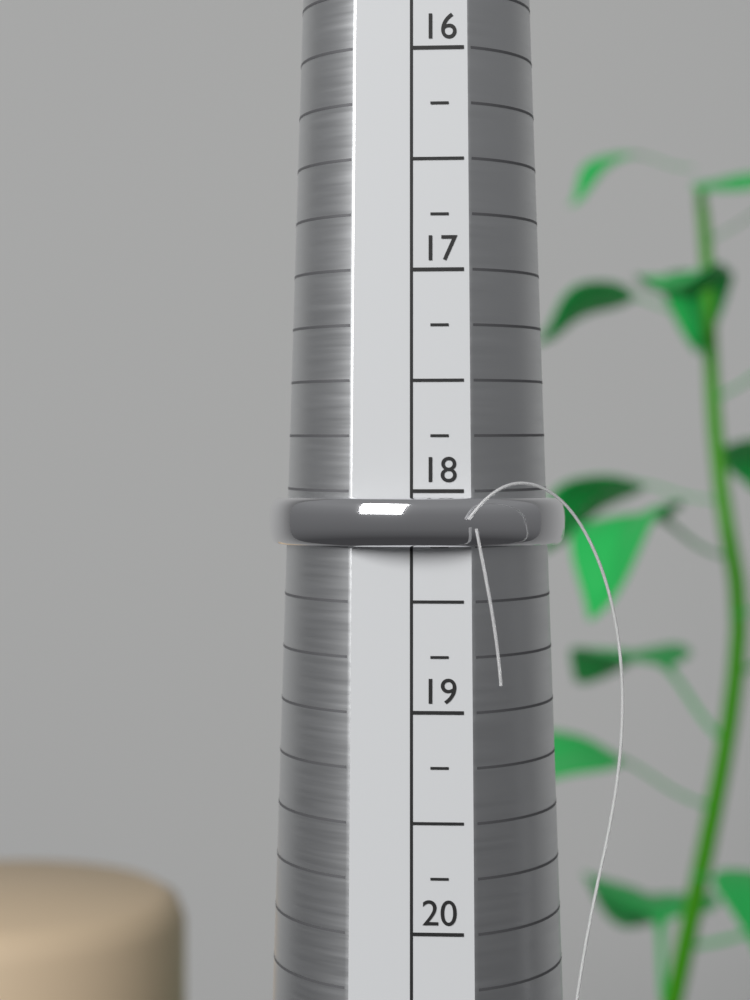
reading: 18.25 (no unit)
